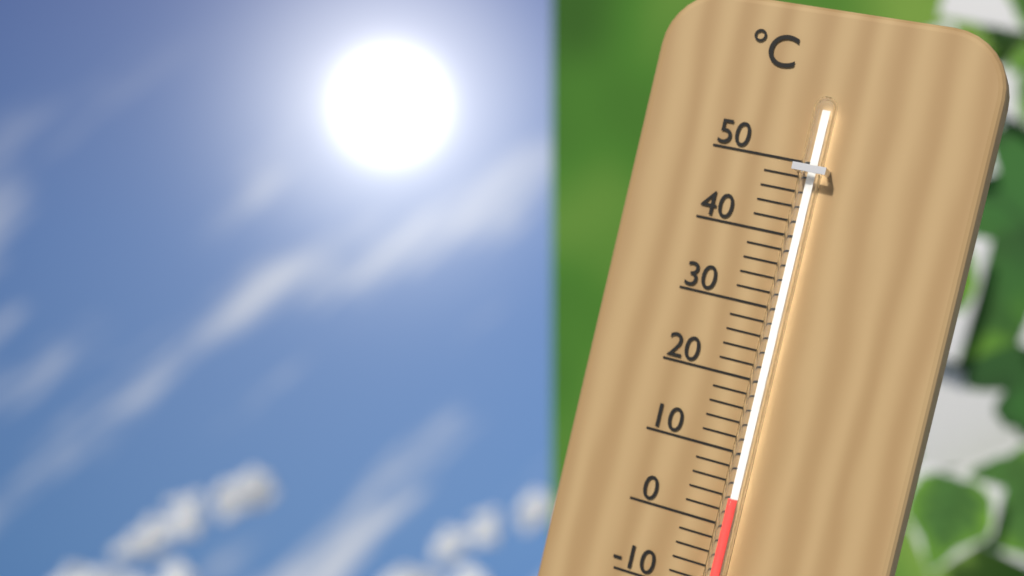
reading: 4 °C
